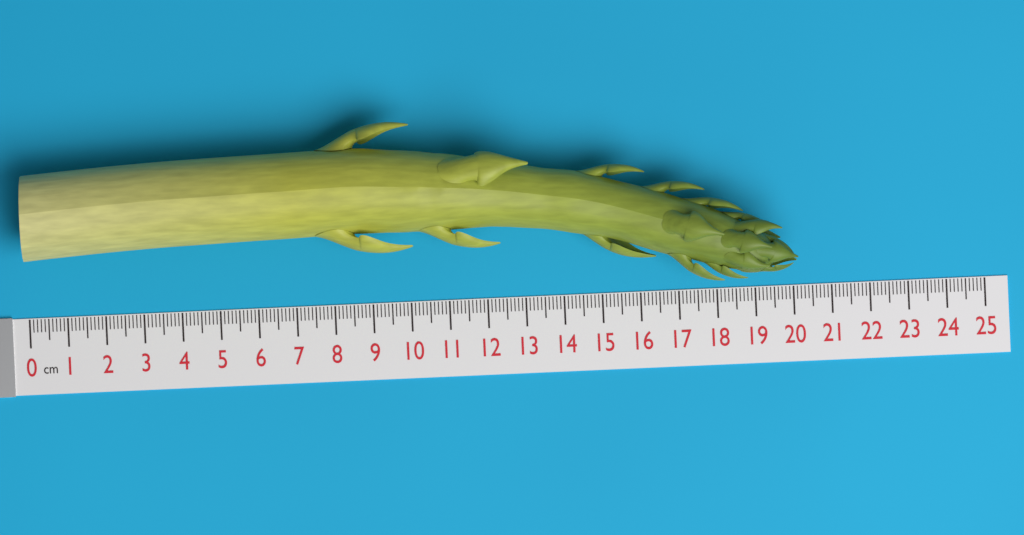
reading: 20.1 cm
